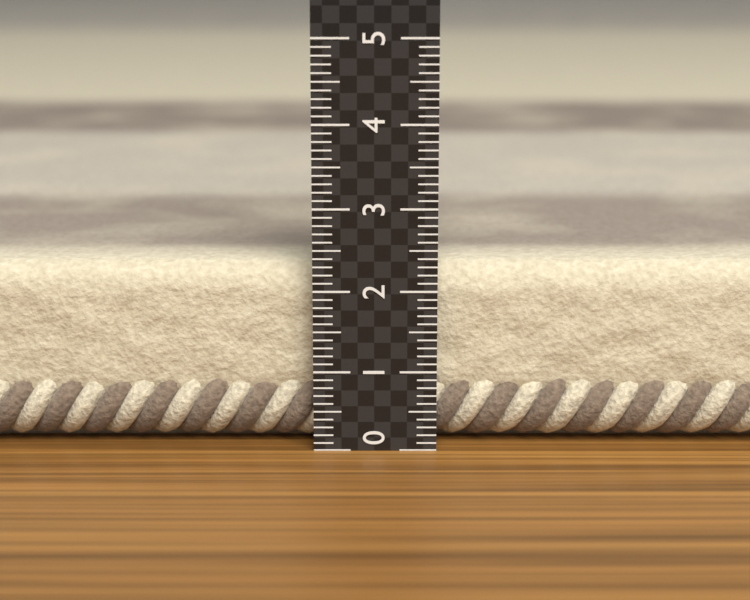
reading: 2.3 (no unit)
